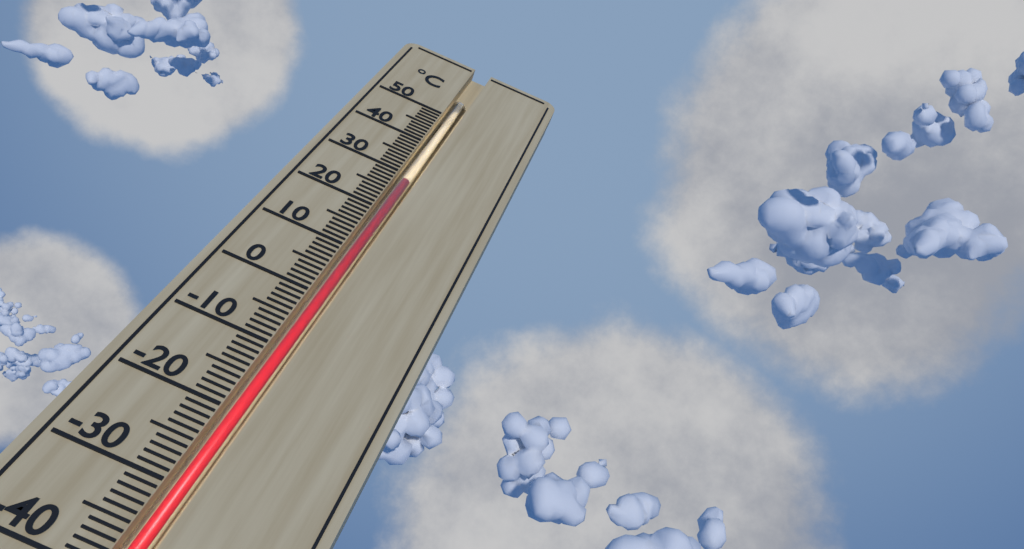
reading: 29 °C
